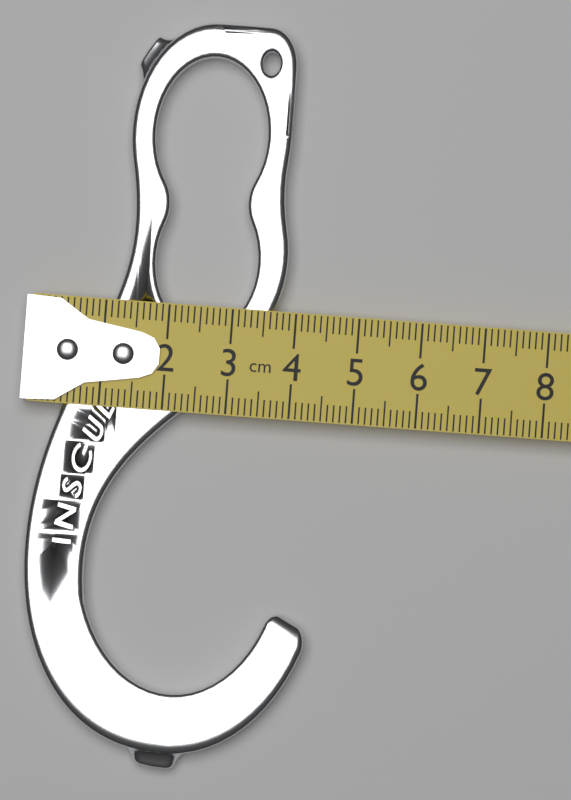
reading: 4.5 cm
